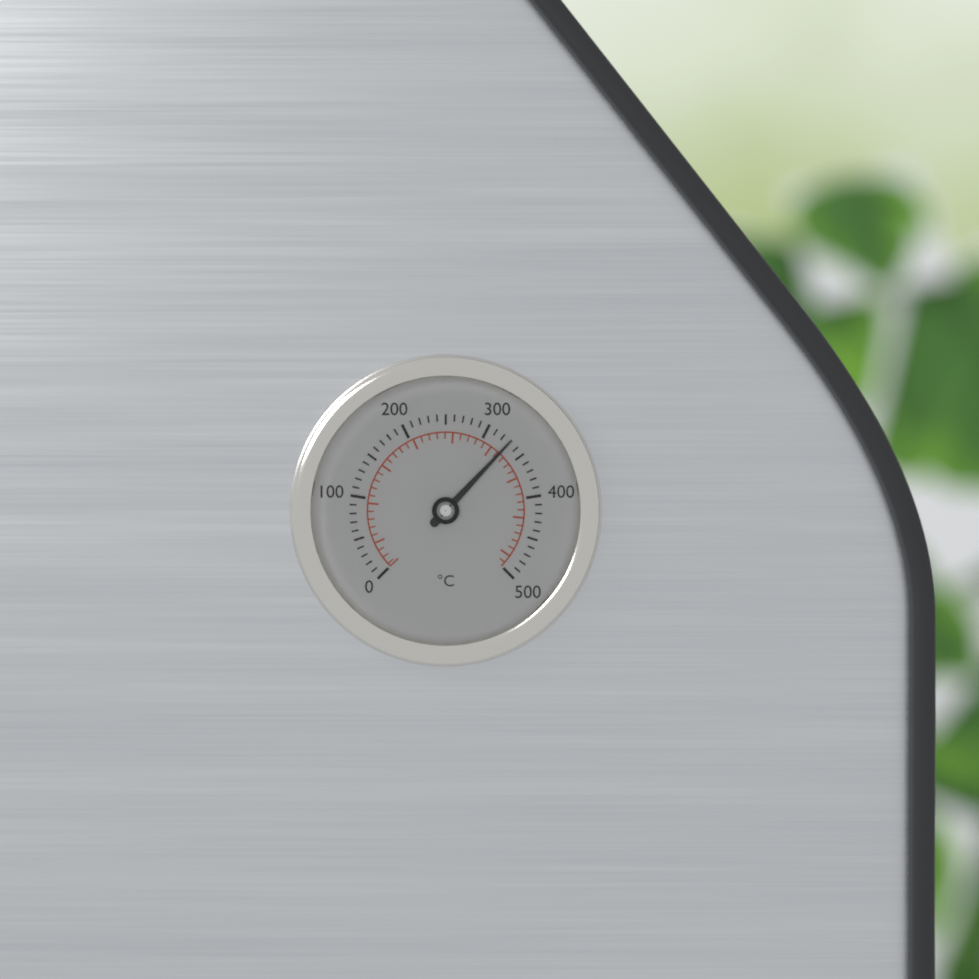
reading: 330 °C
